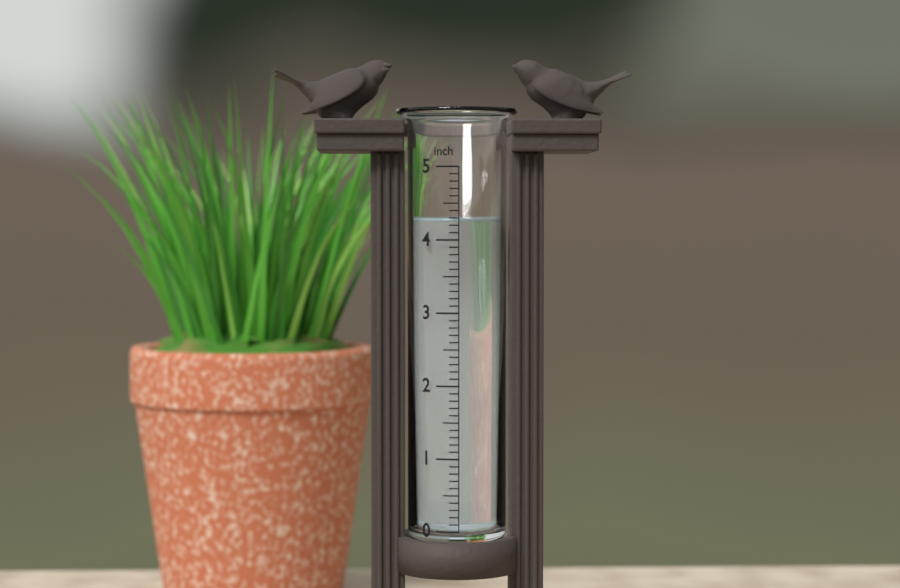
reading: 4.3 inch
